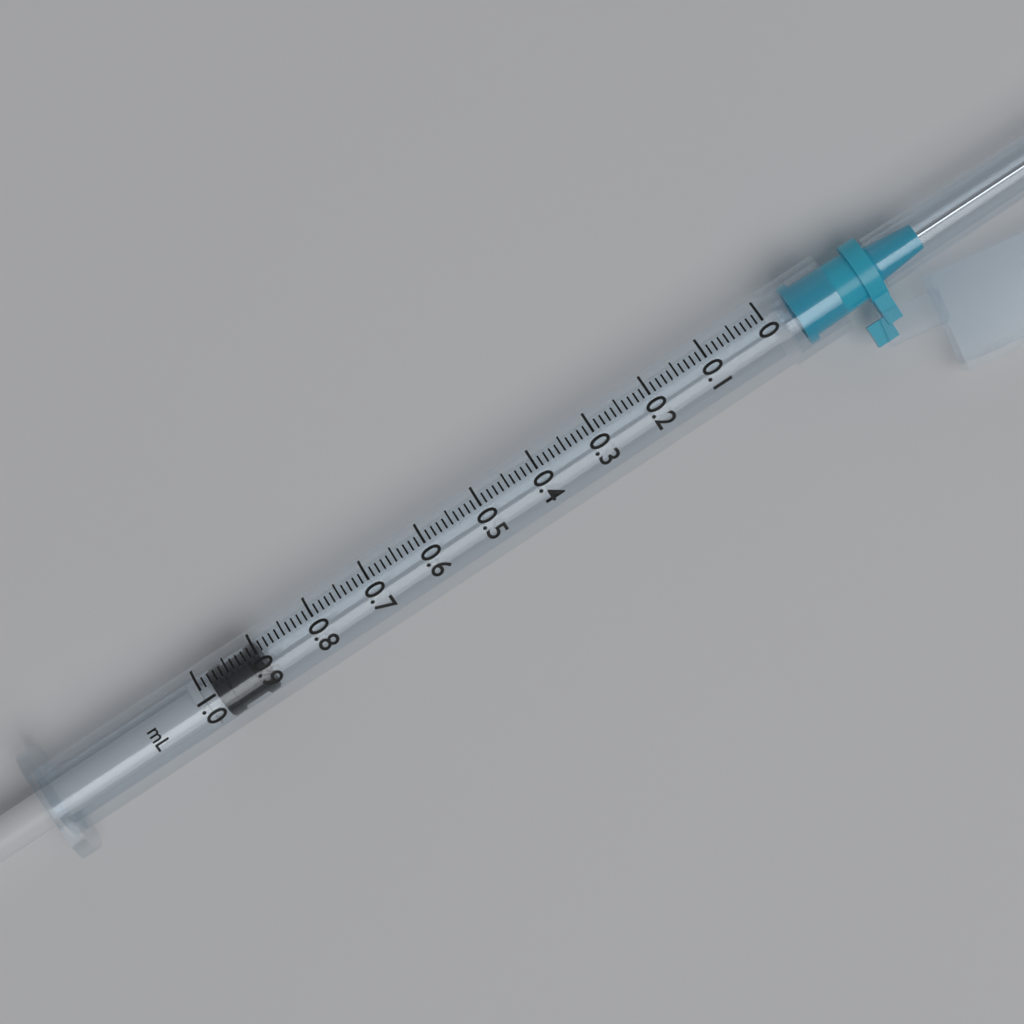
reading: 0.90 ml
